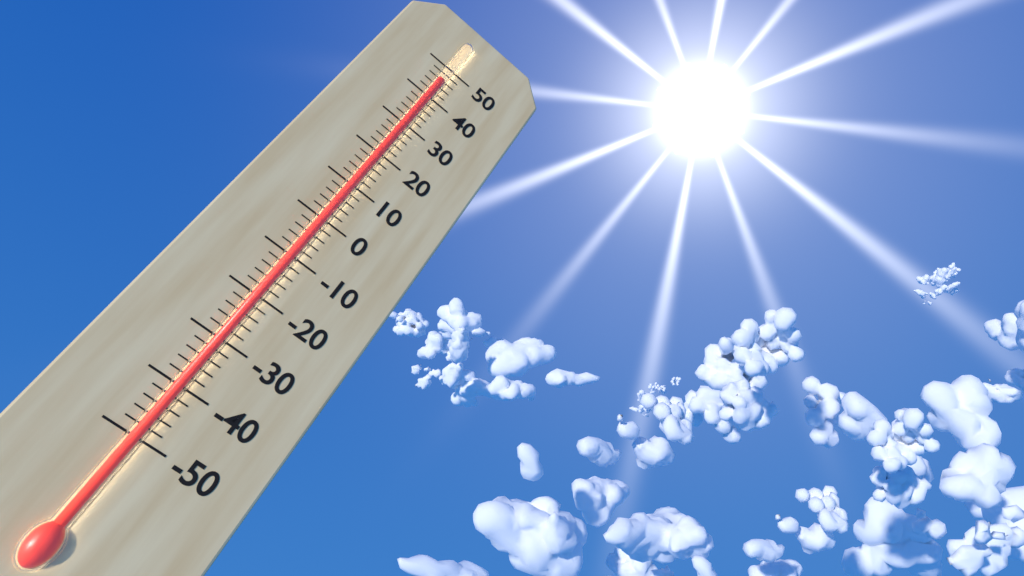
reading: 46 (no unit)
